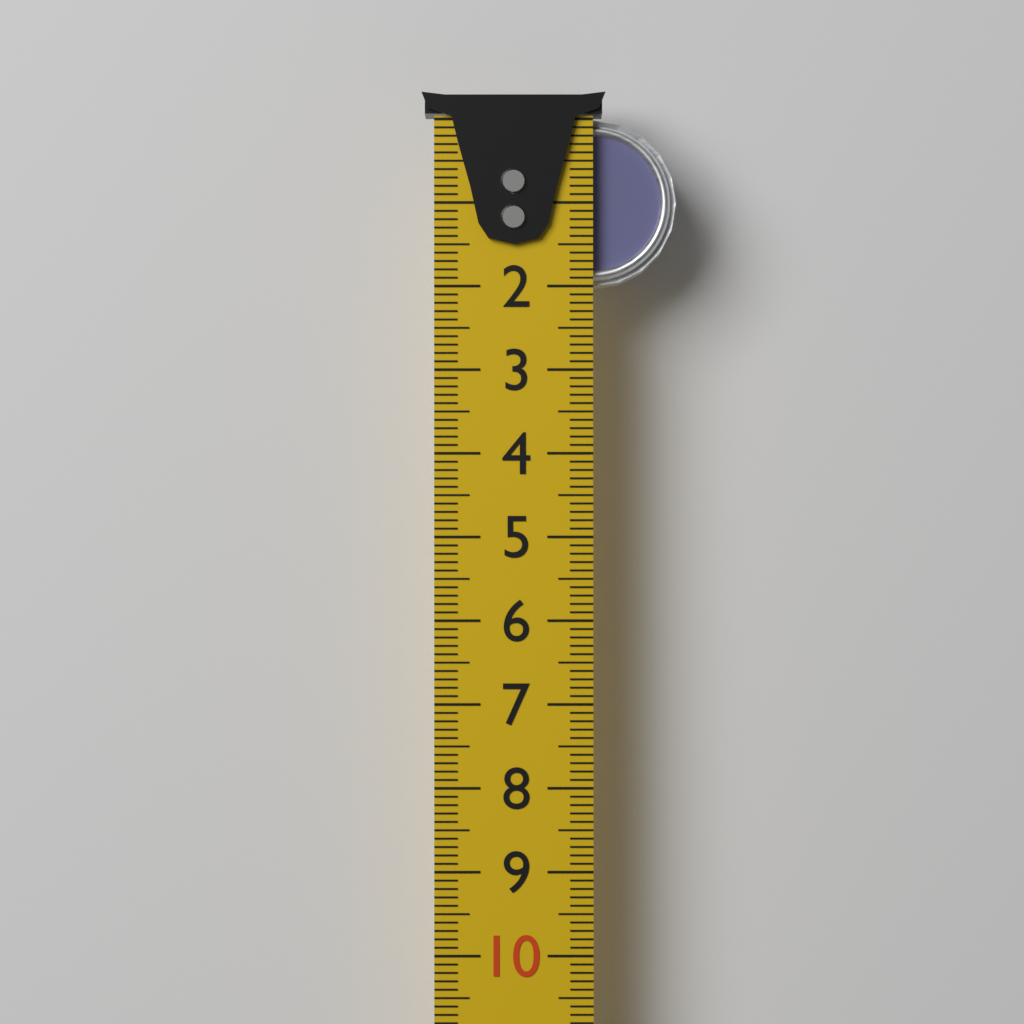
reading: 2.0 cm
